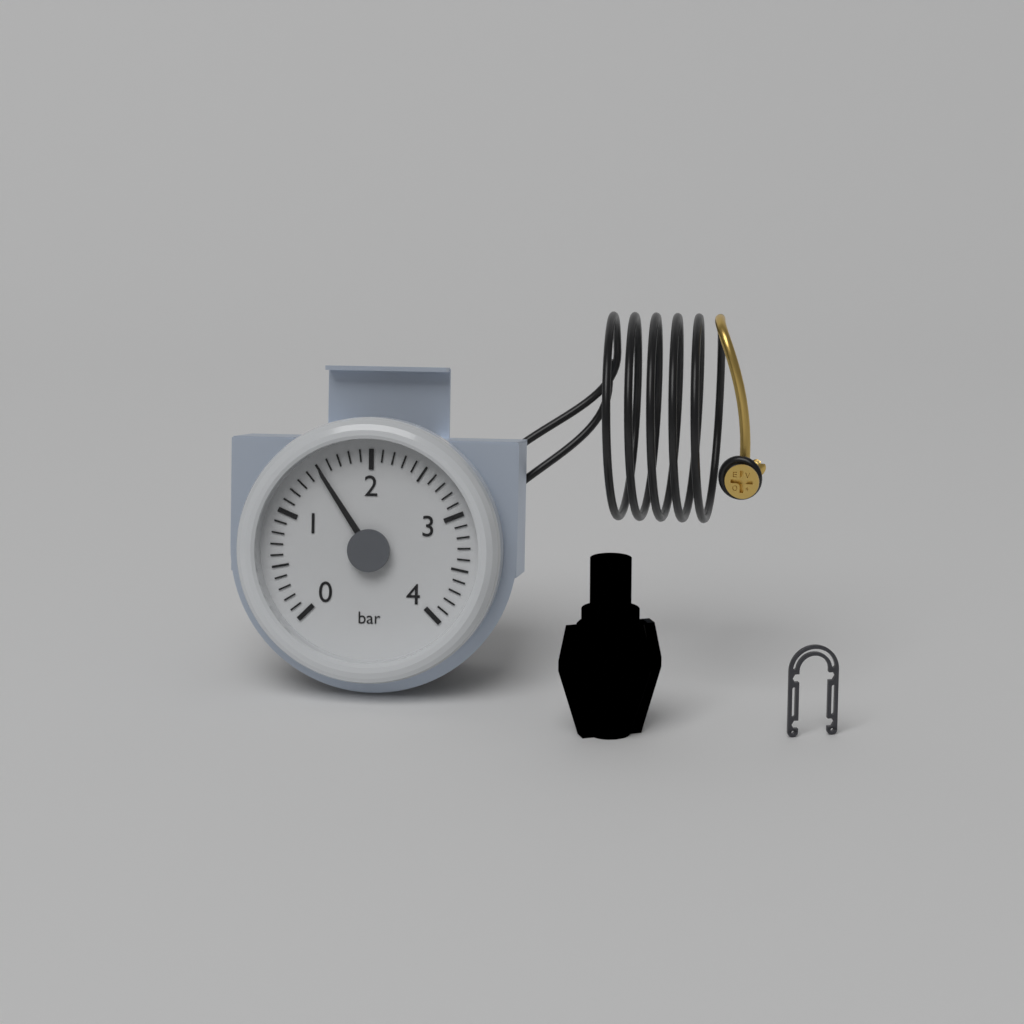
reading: 1.5 bar
